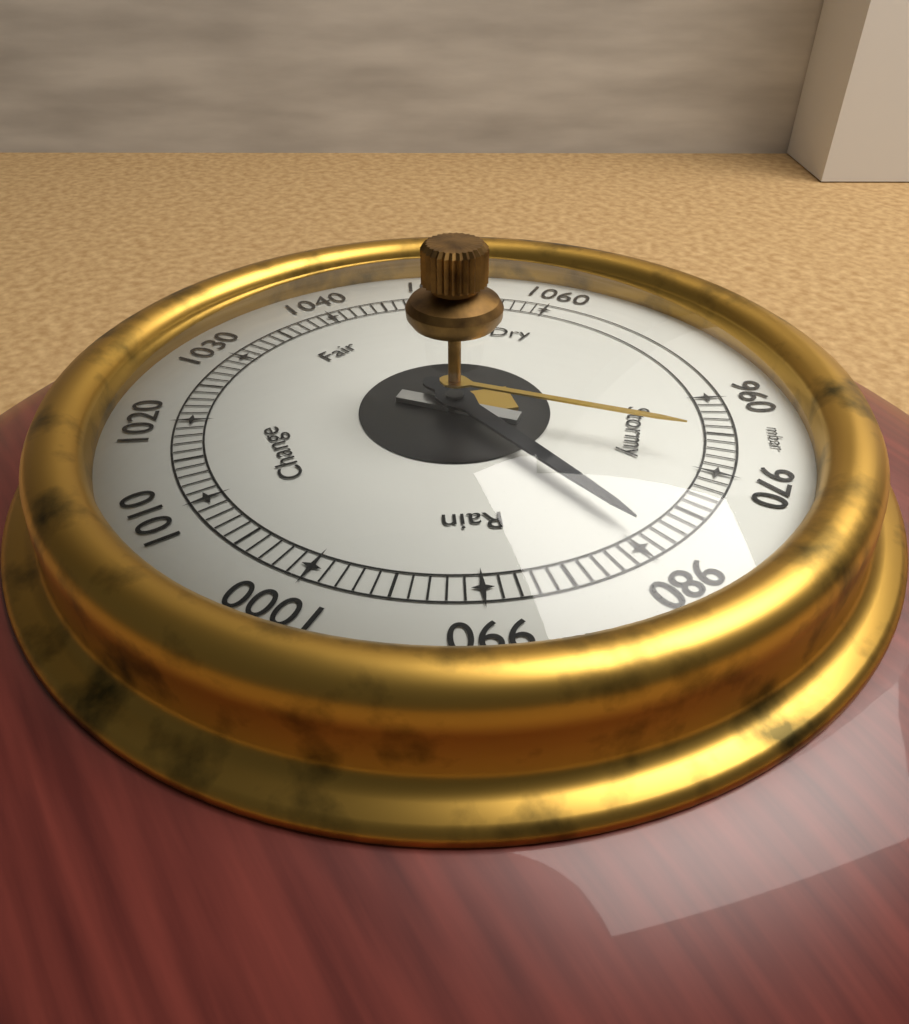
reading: 979 mbar
